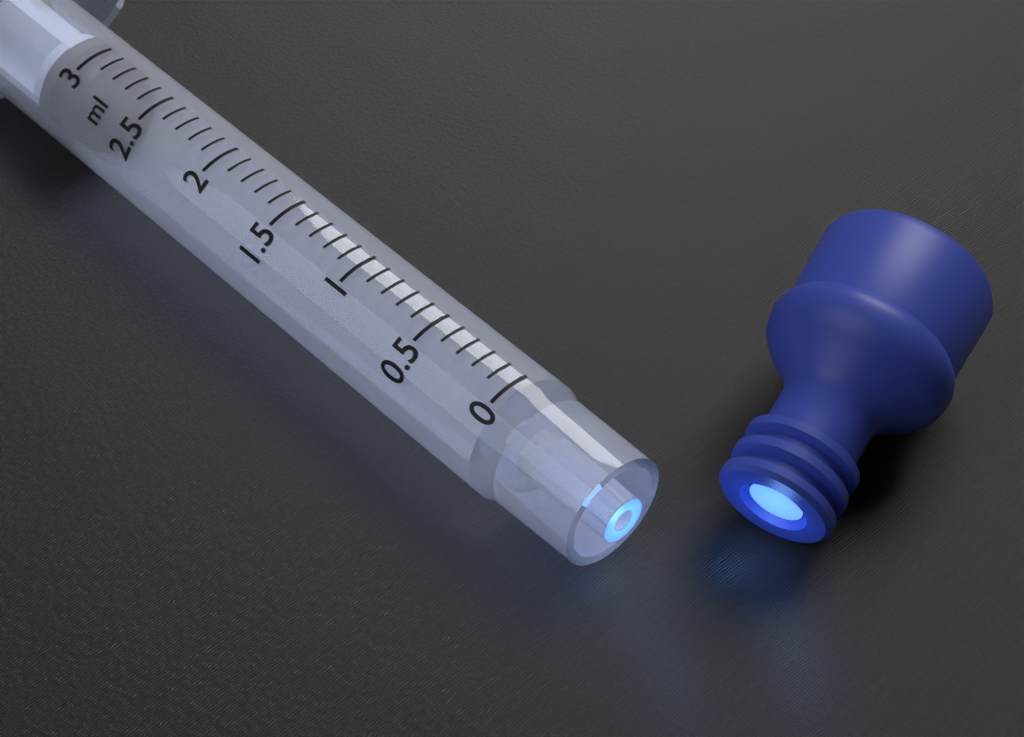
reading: 2.9 ml
